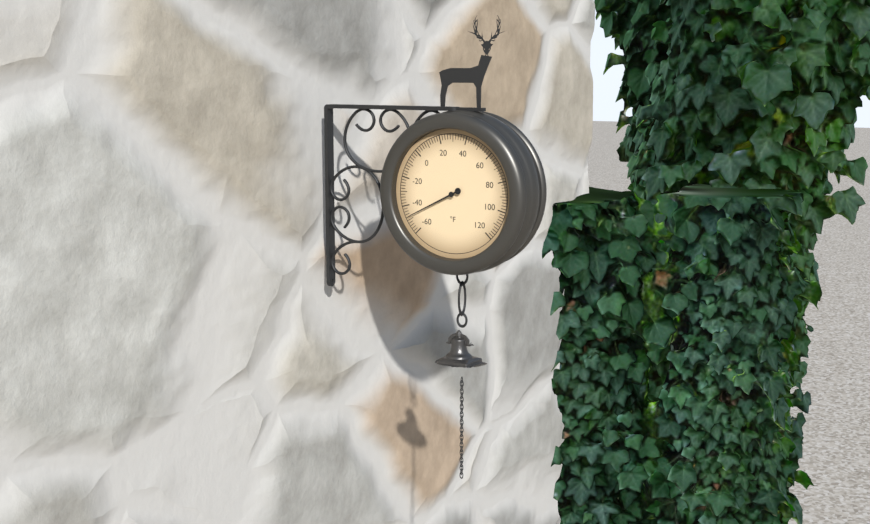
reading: -48 °F
